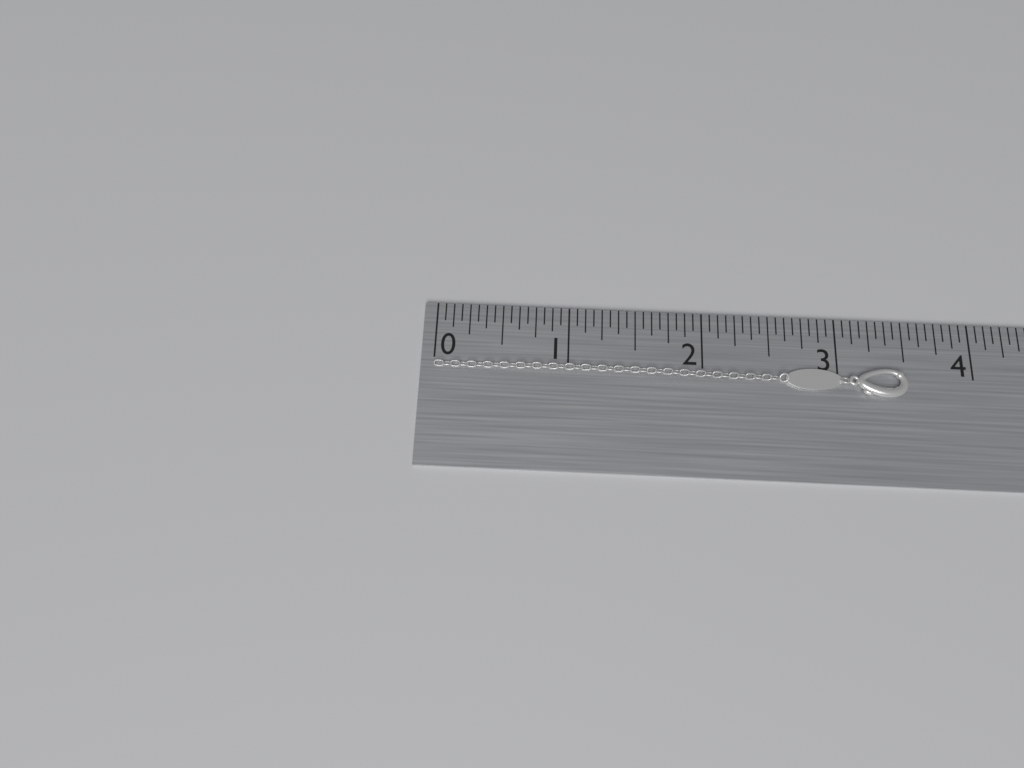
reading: 3.5000 in
